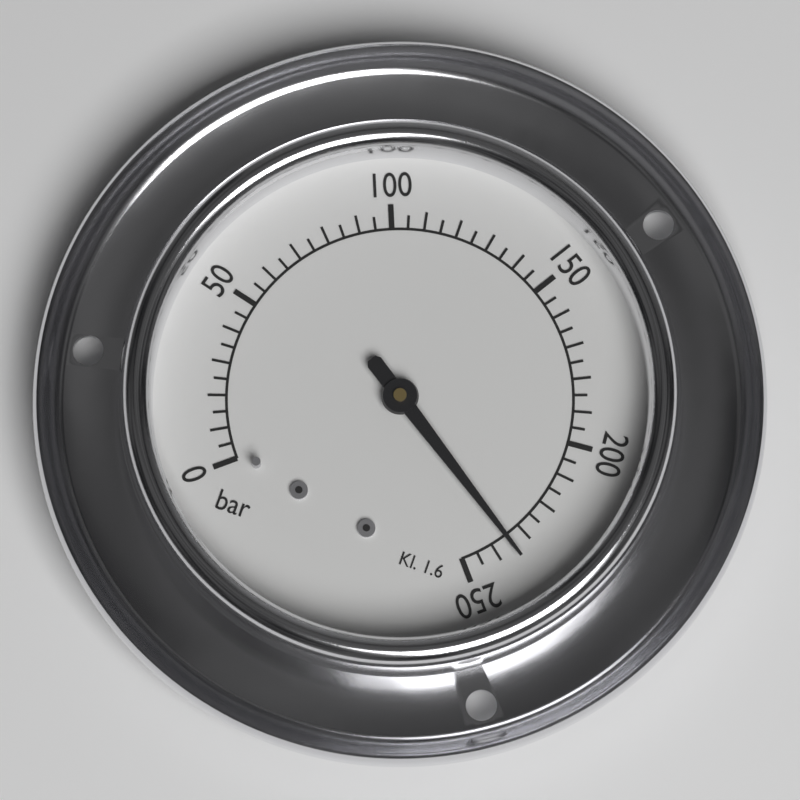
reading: 235 bar
